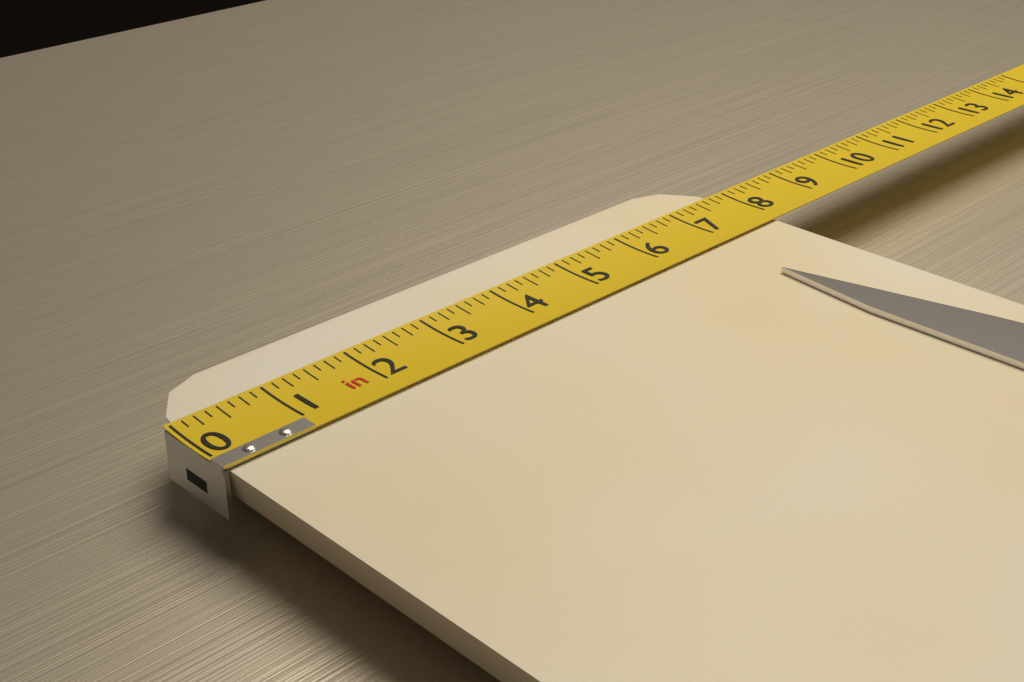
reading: 7.875 in
